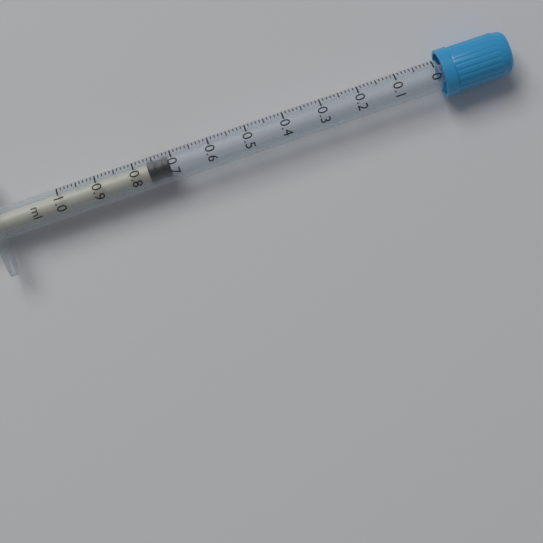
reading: 0.71 ml
